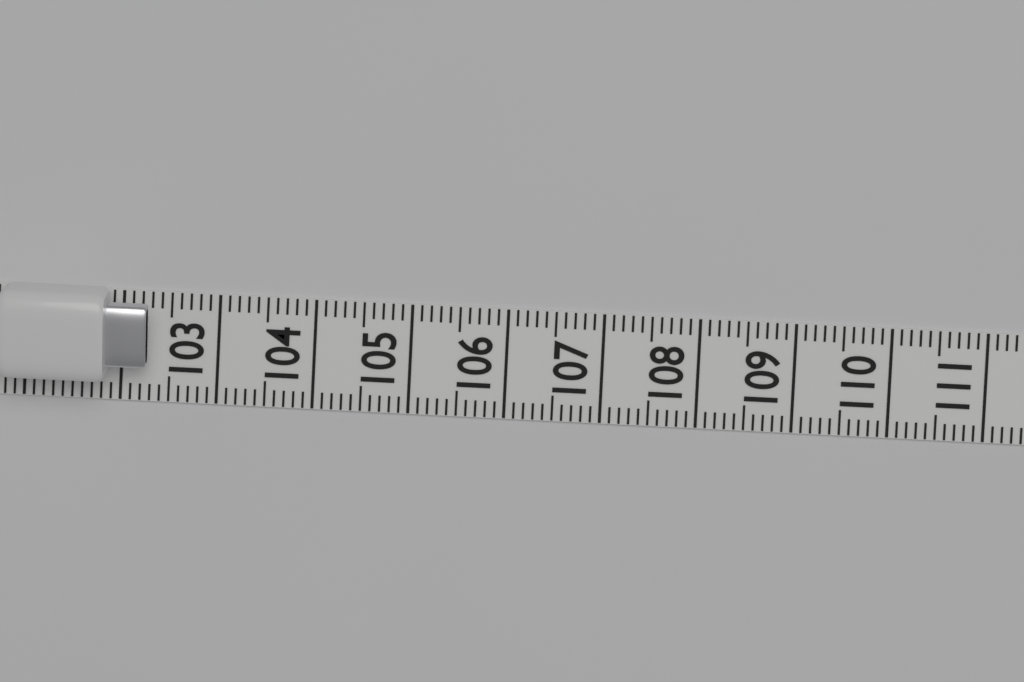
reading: 102.3 (no unit)
